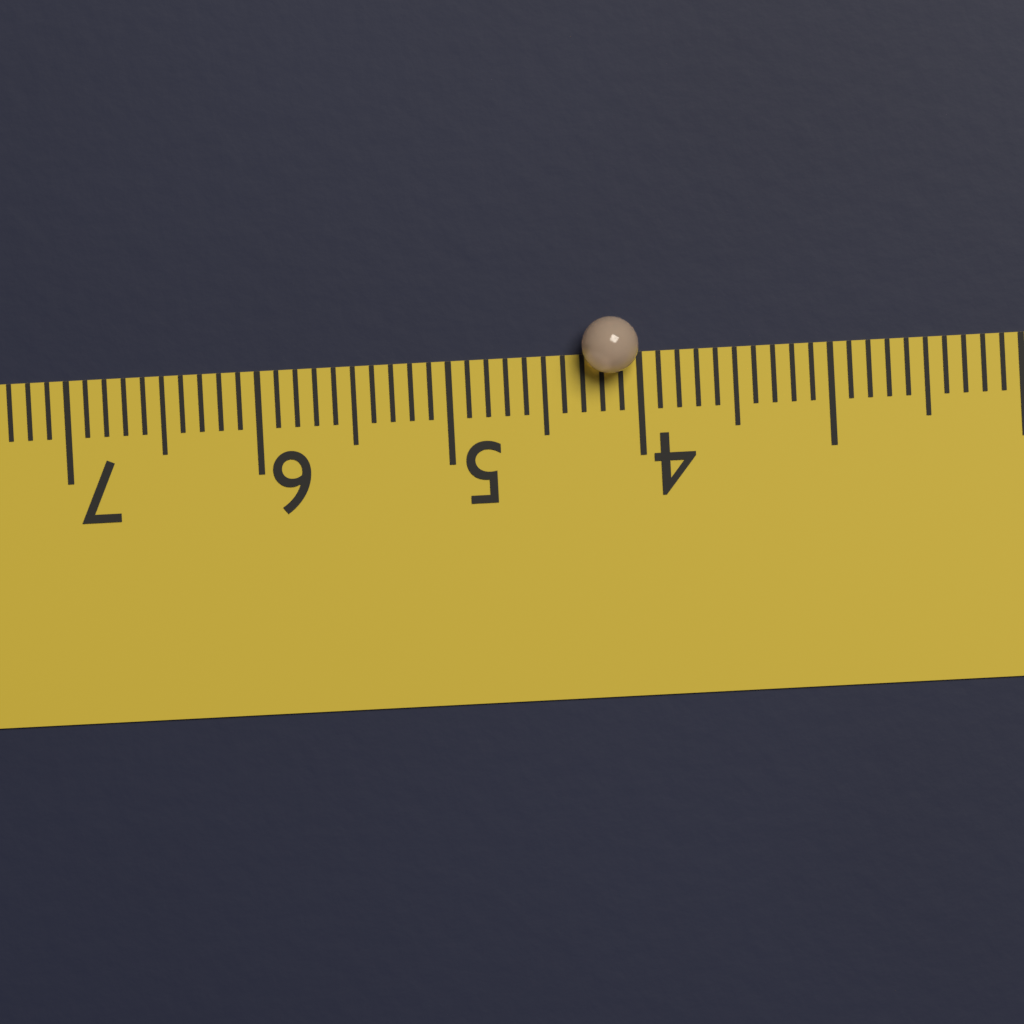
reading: 4.3 (no unit)
